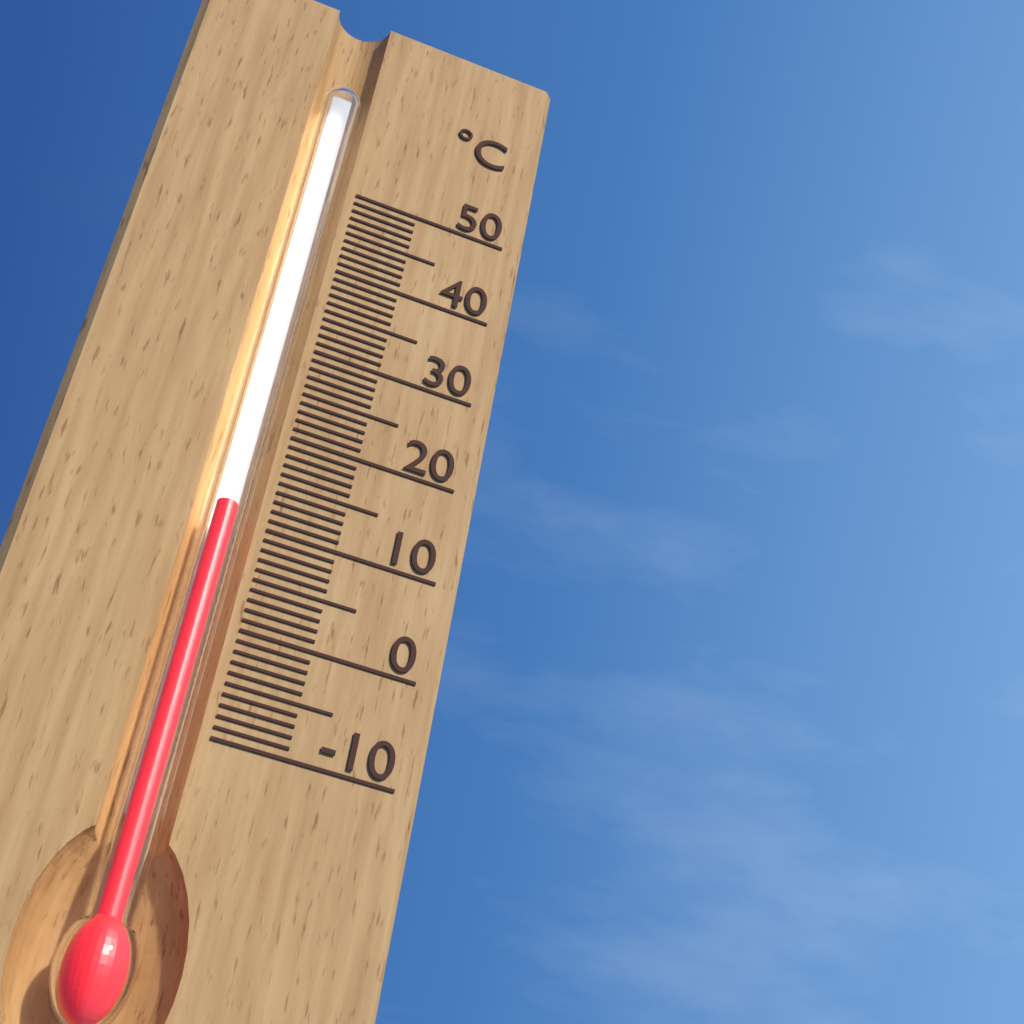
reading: 11 °C
